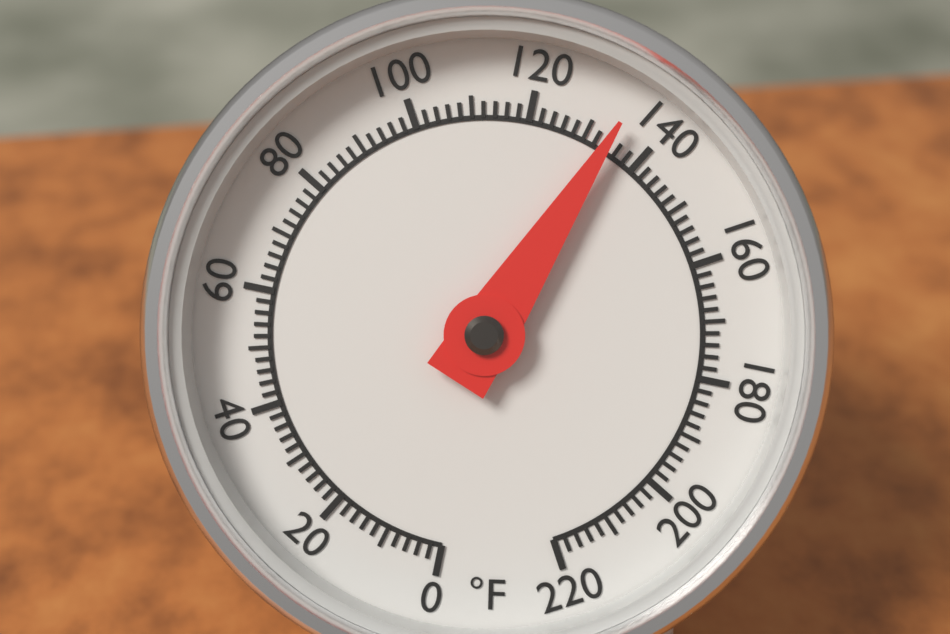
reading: 134 °F
